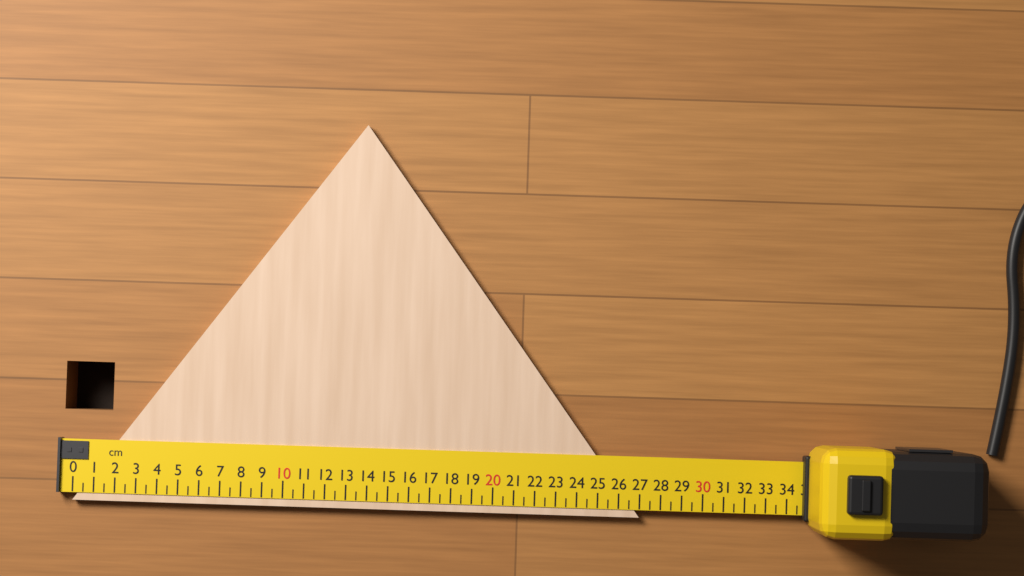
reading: 27.0 cm
